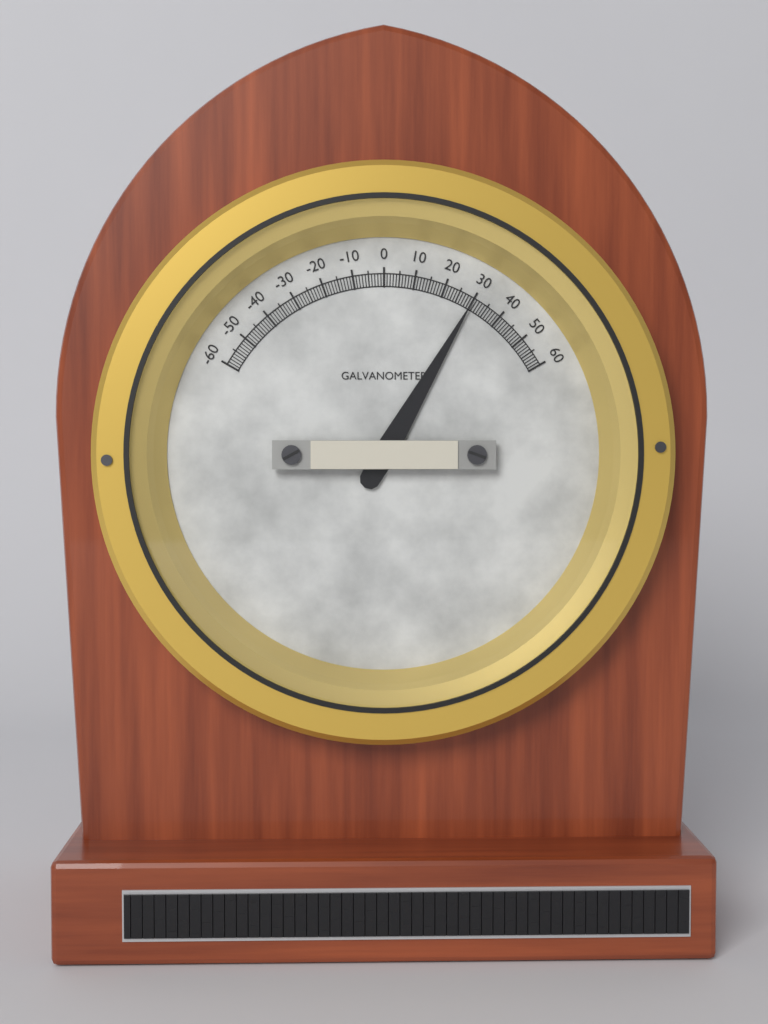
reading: 30 (no unit)
